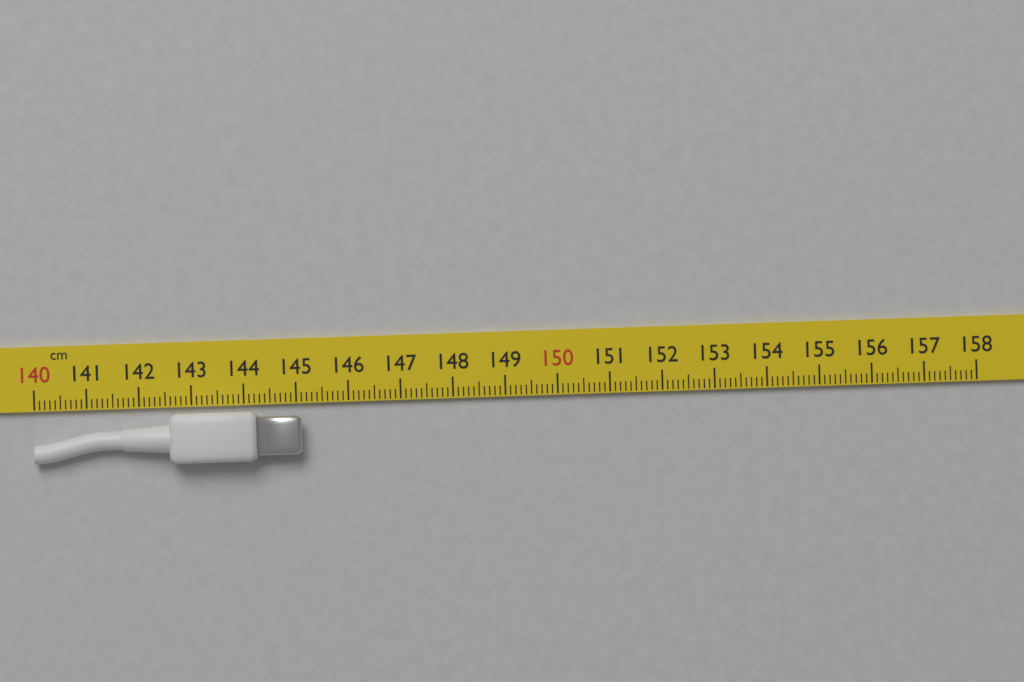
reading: 145.1 cm
